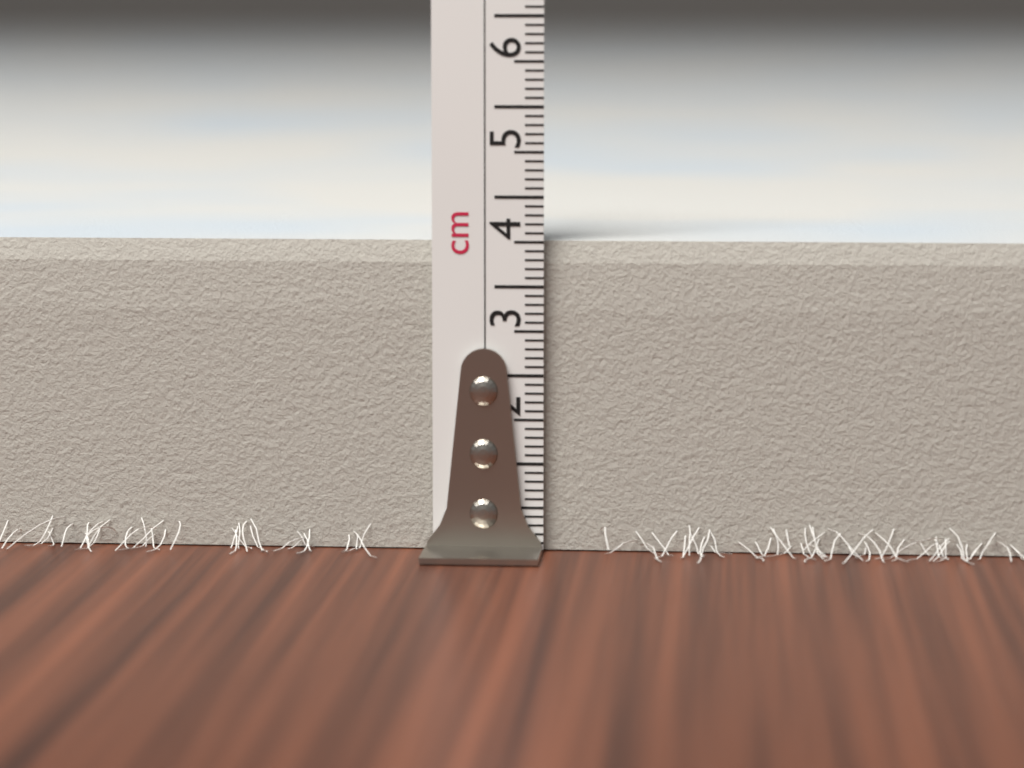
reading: 3.5 cm
